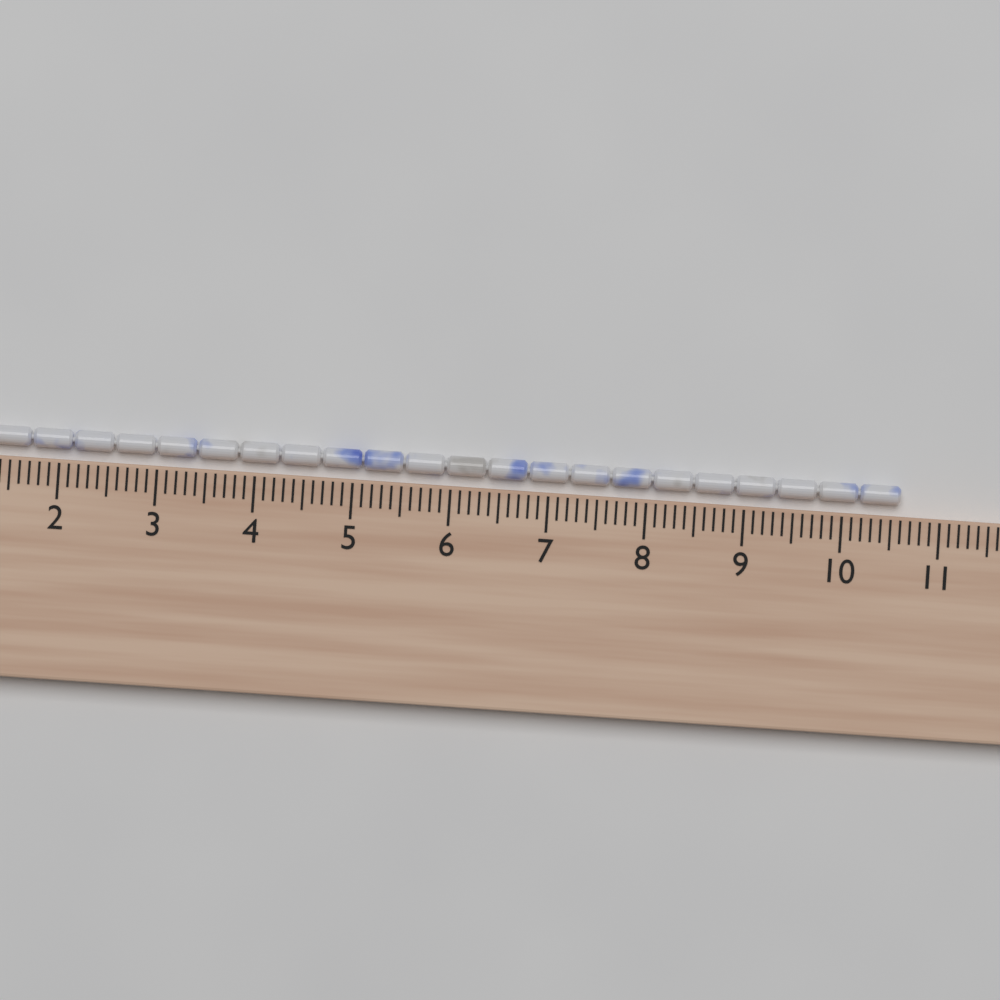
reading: 10.6 cm
